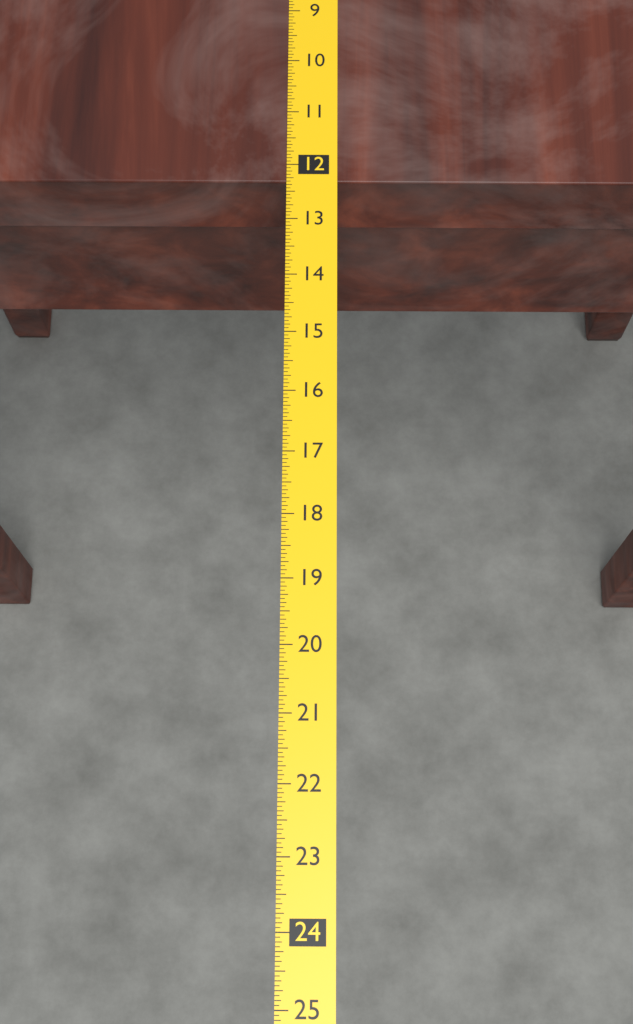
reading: 12.3125 (no unit)
